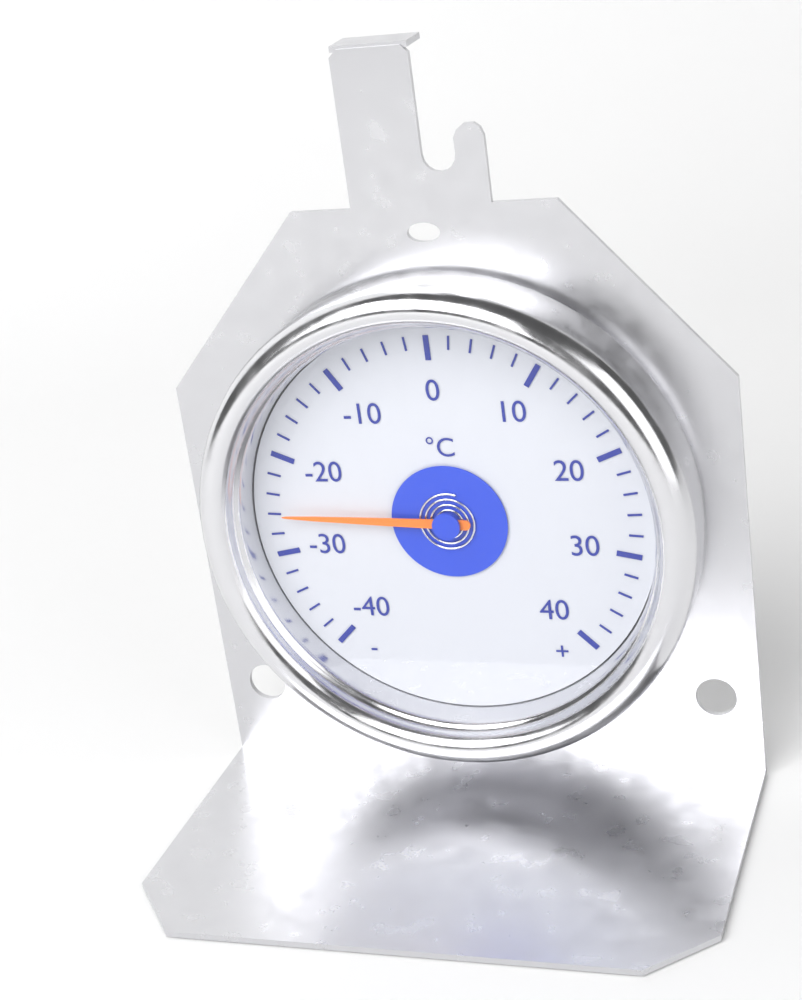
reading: -26 °C
